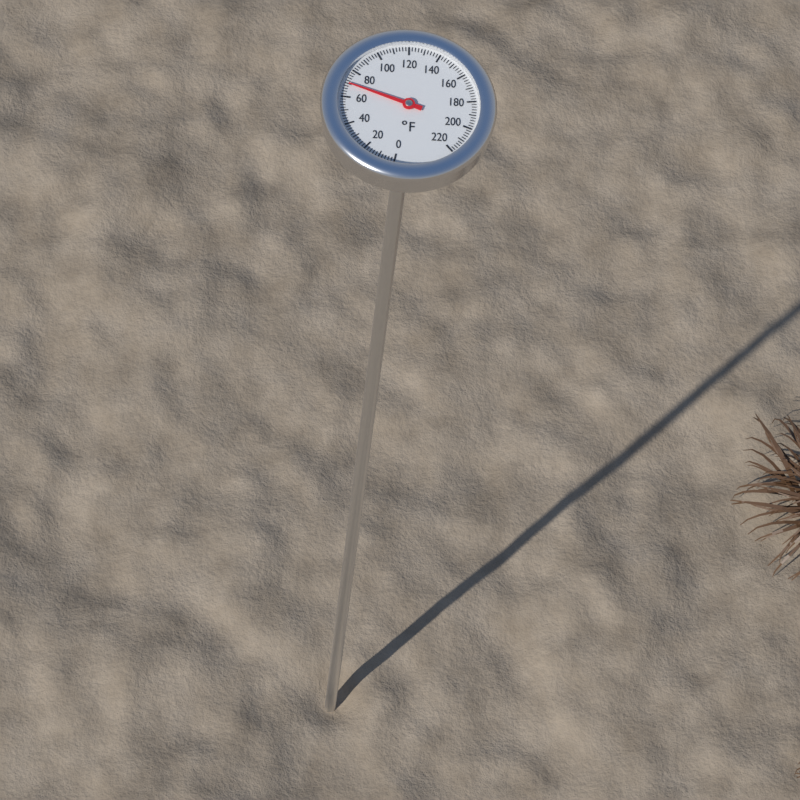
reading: 70 °F
